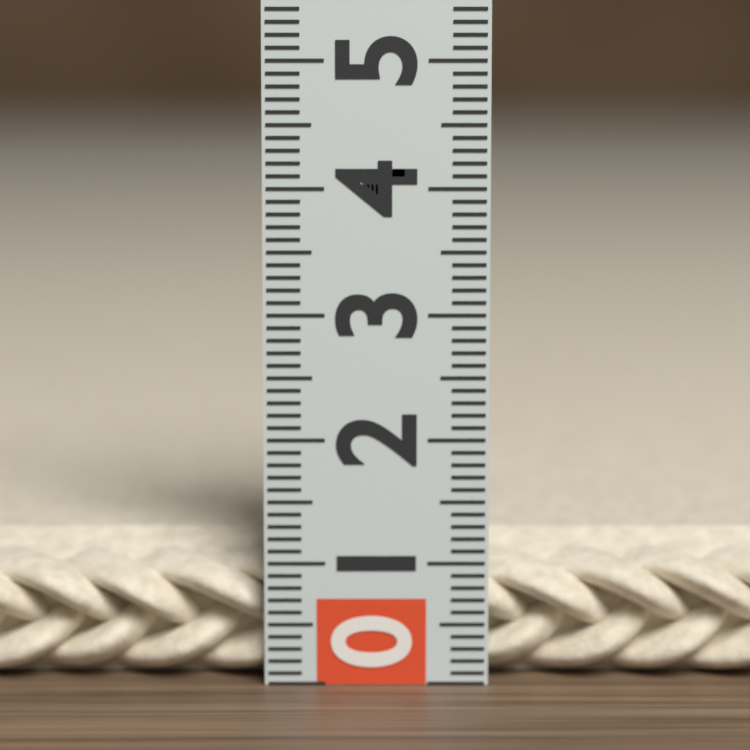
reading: 1.1 (no unit)
